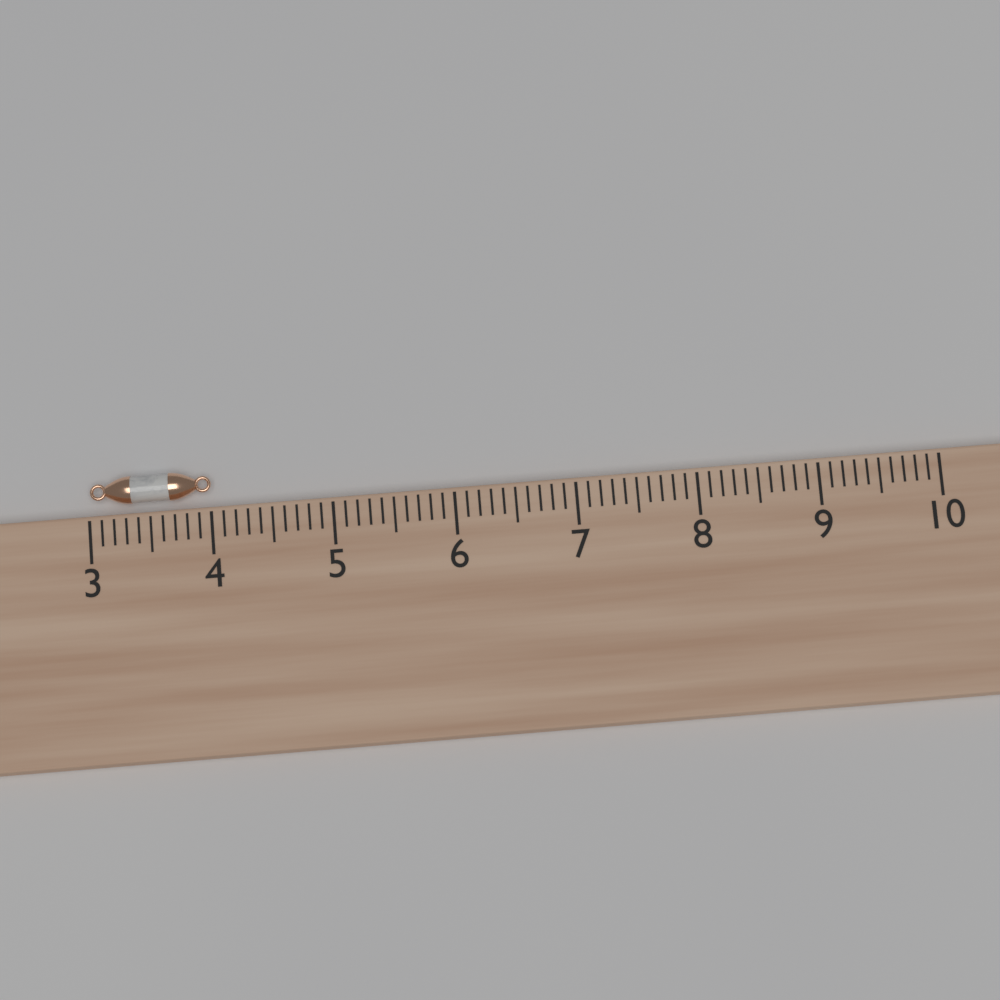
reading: 4.0 (no unit)
